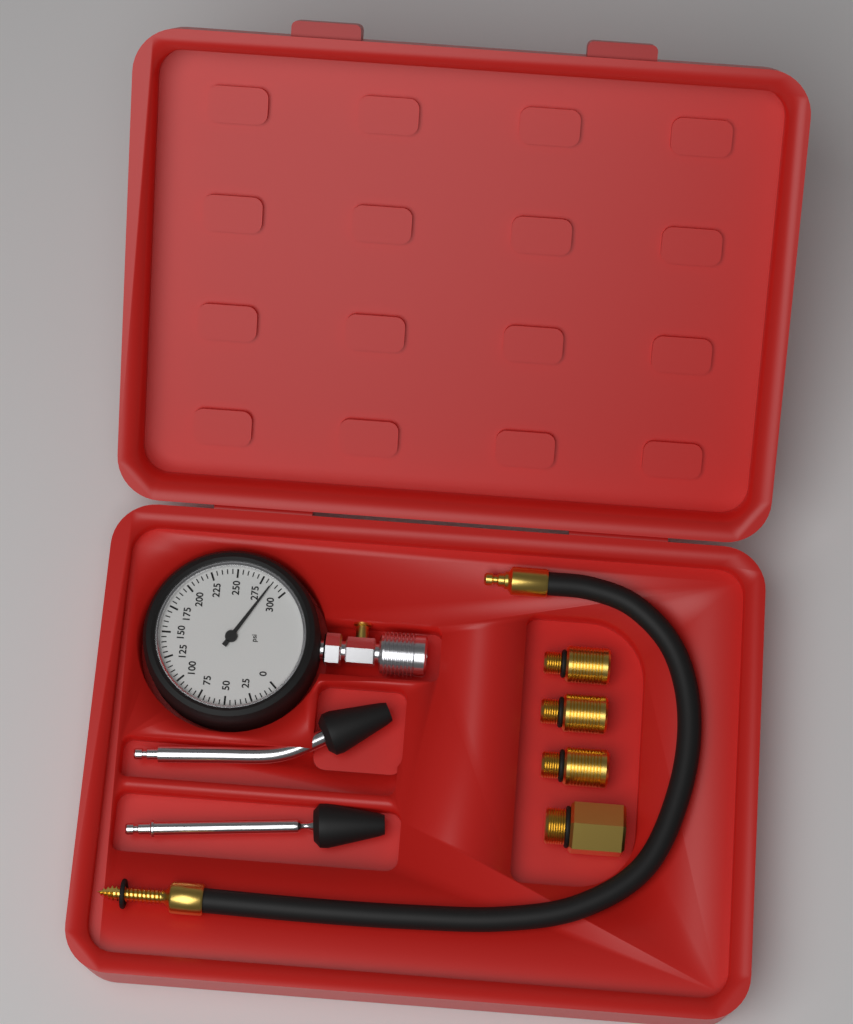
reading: 285 psi
